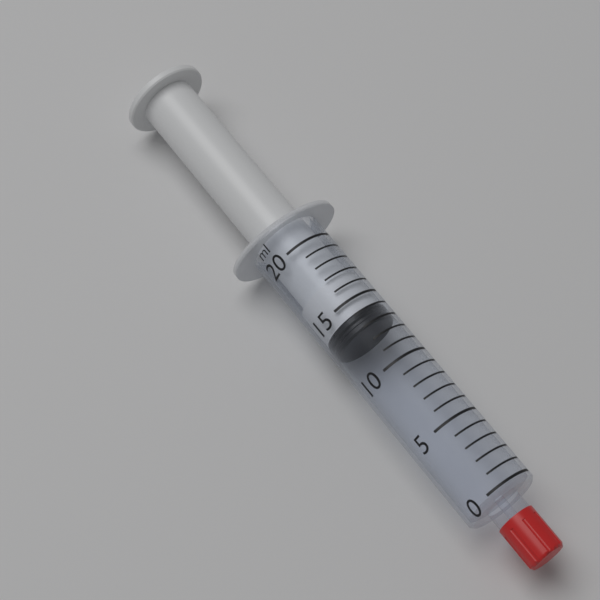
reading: 13 ml
